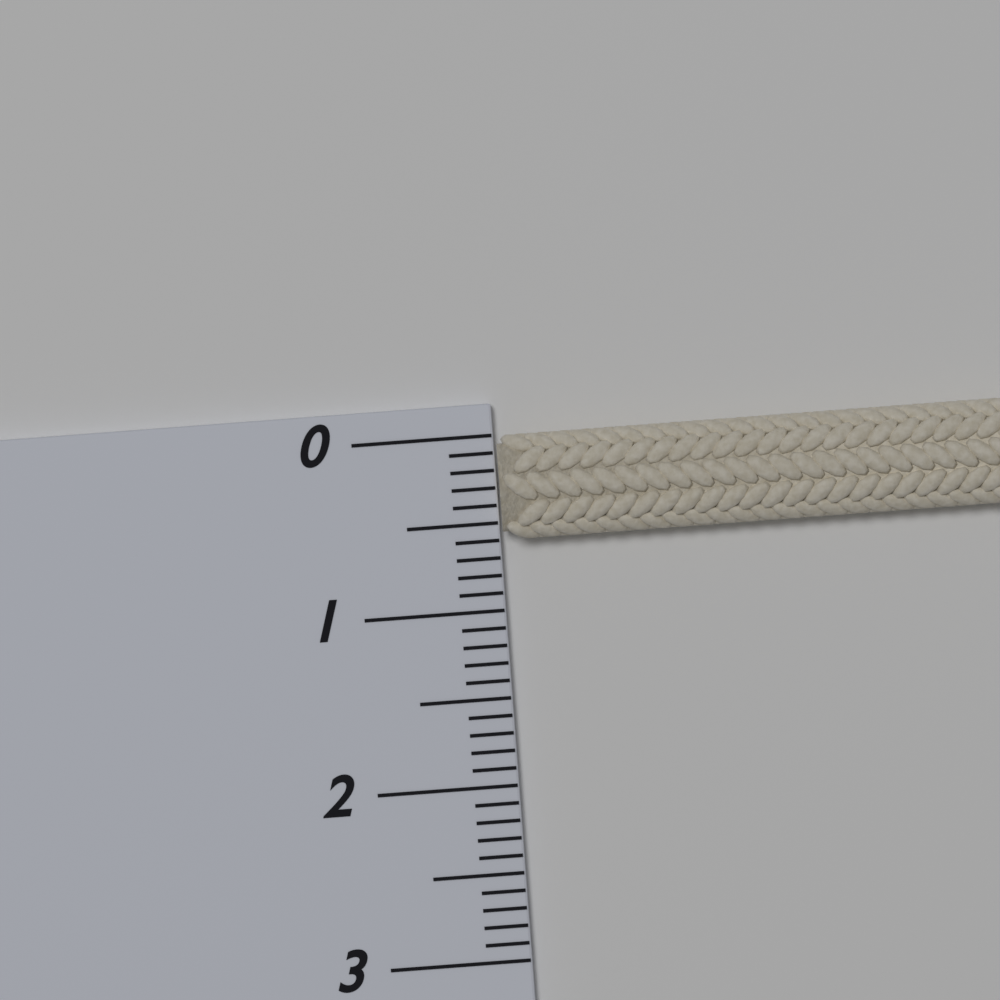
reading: 0.6 (no unit)
